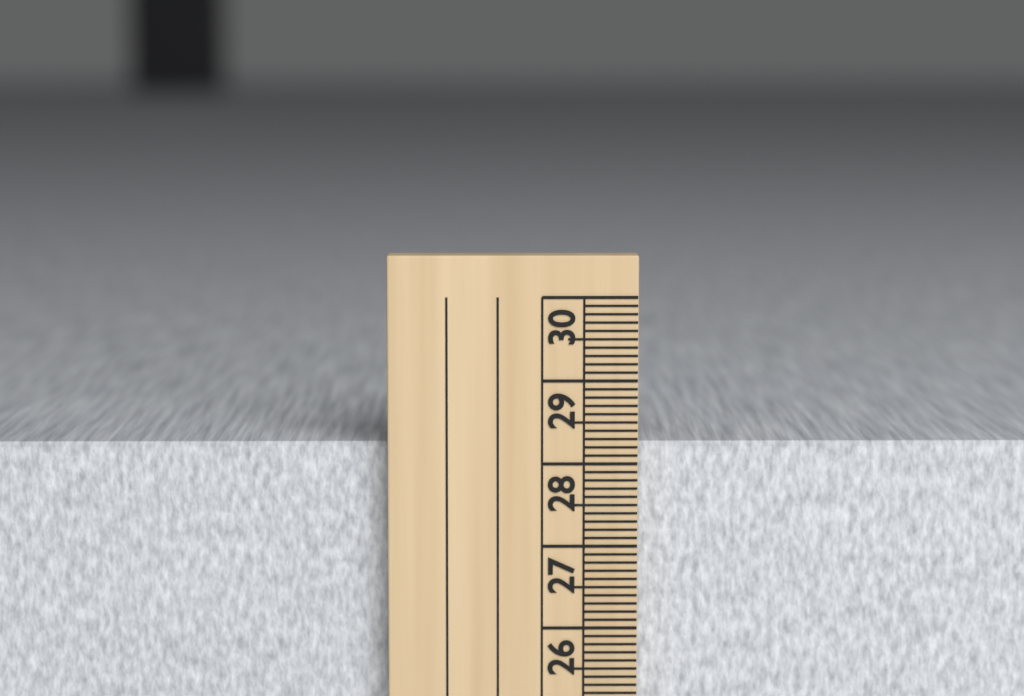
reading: 28.2 cm
